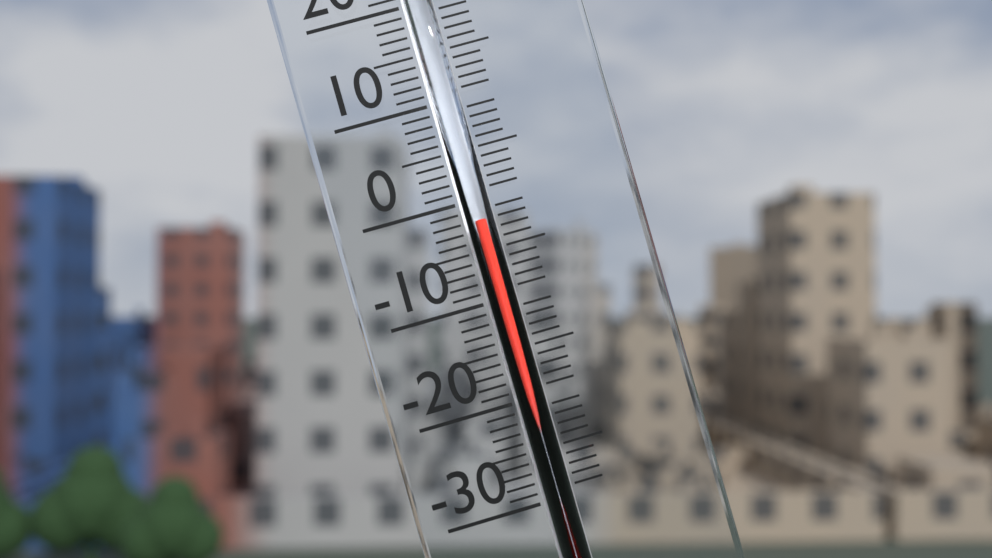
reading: -2 °C
